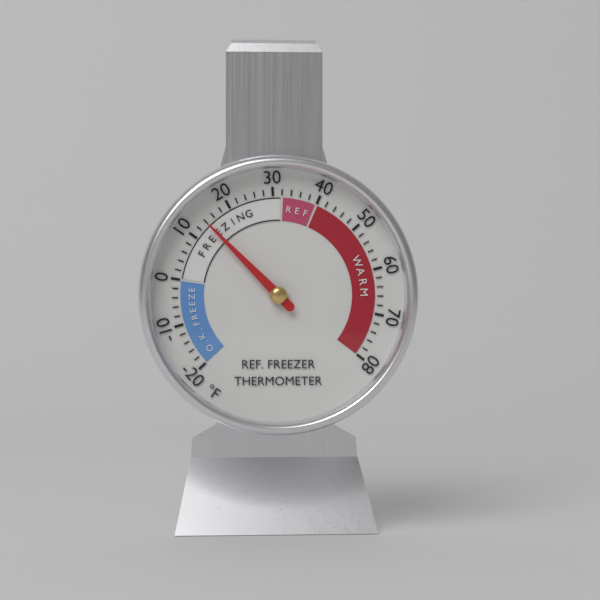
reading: 14 °F
